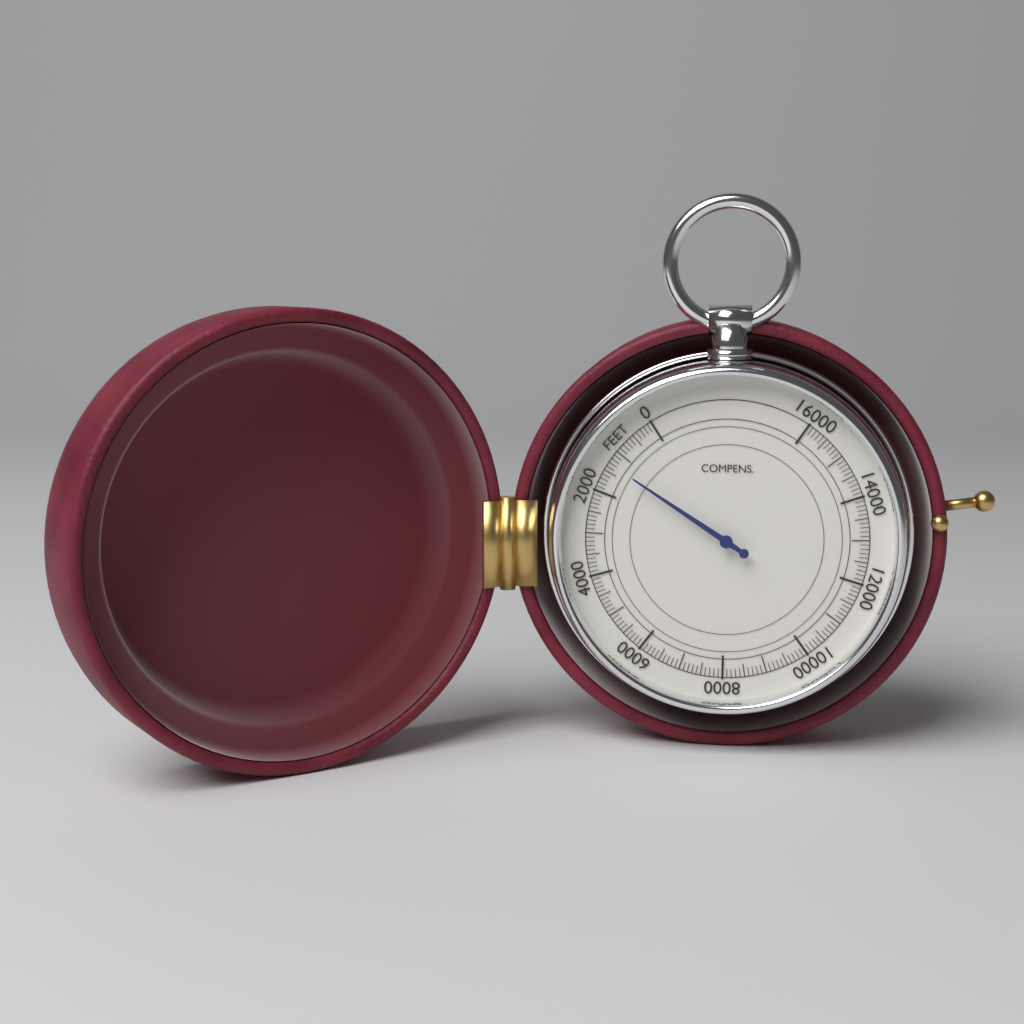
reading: 1300 feet
